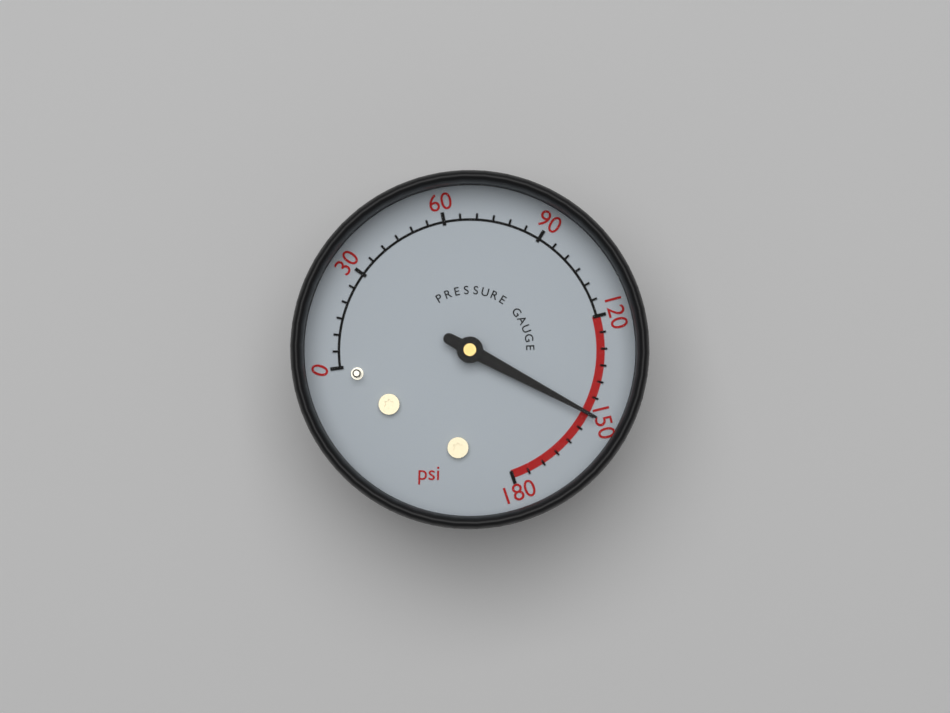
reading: 150 psi
